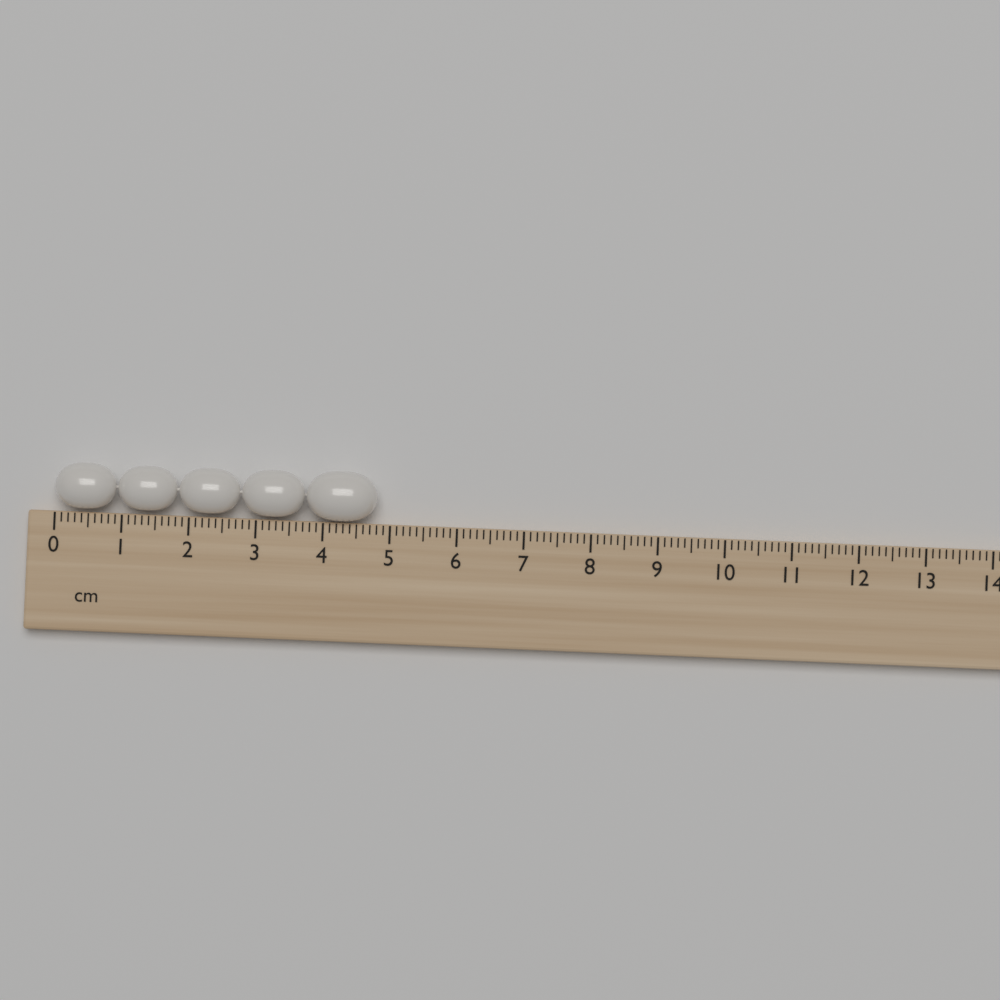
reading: 4.8 cm
